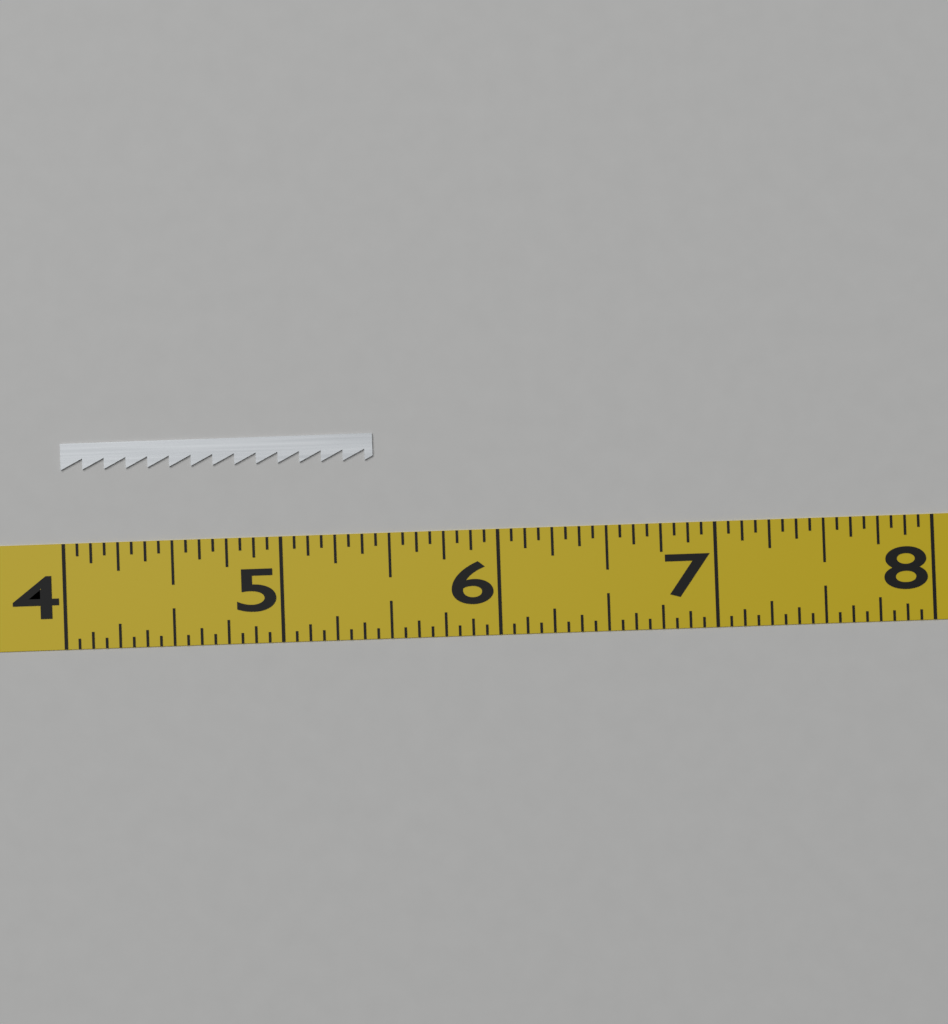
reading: 5.4375 (no unit)
